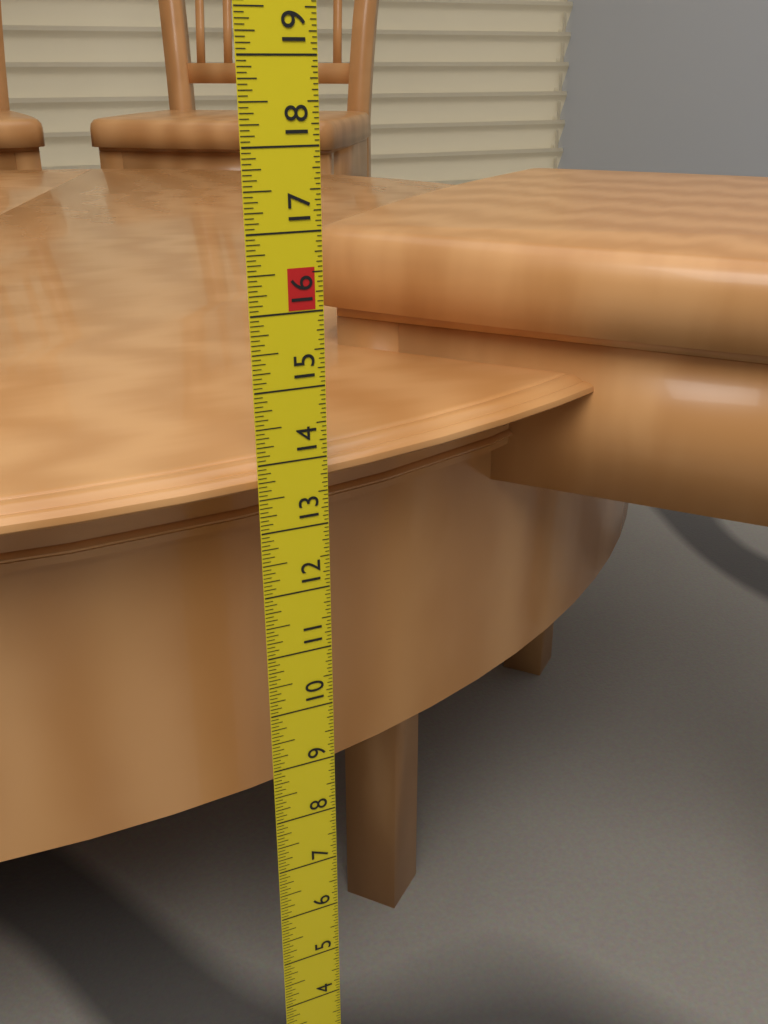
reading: 13.8750 in
